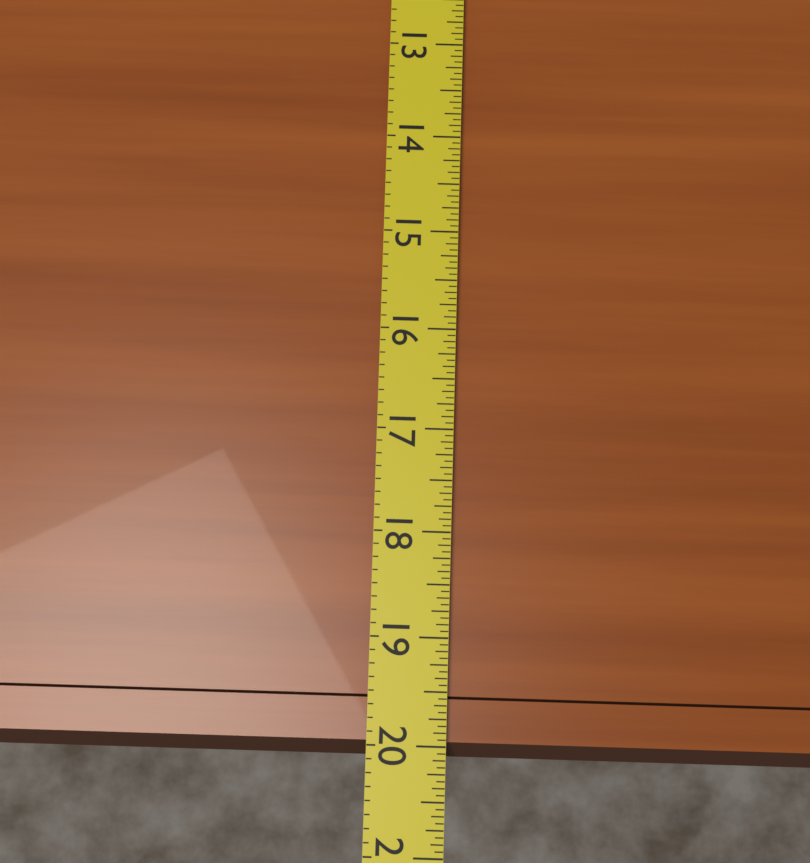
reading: 20.1250 (no unit)
